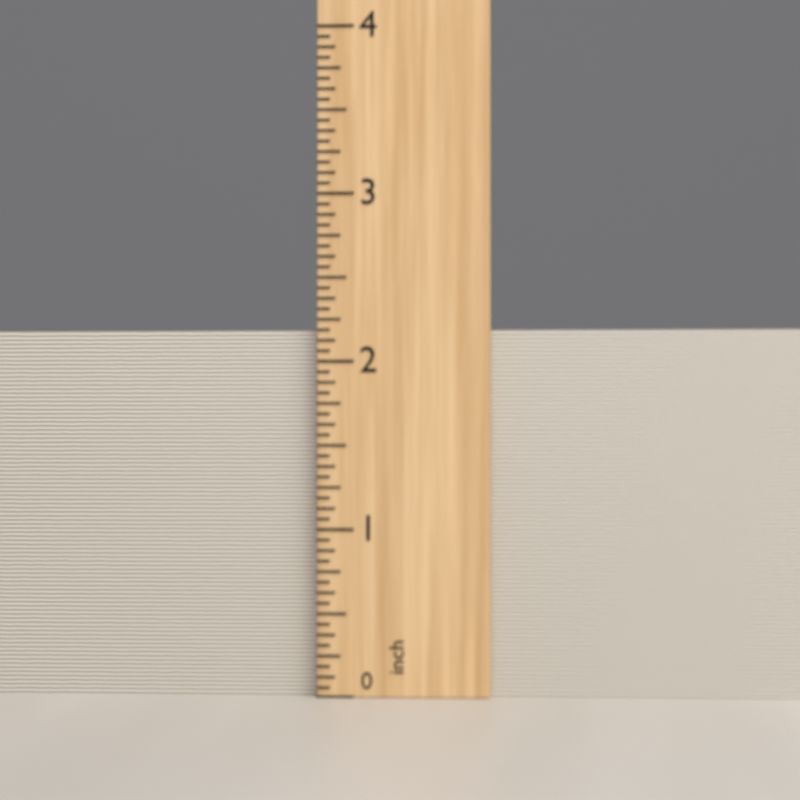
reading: 2.1875 inch
